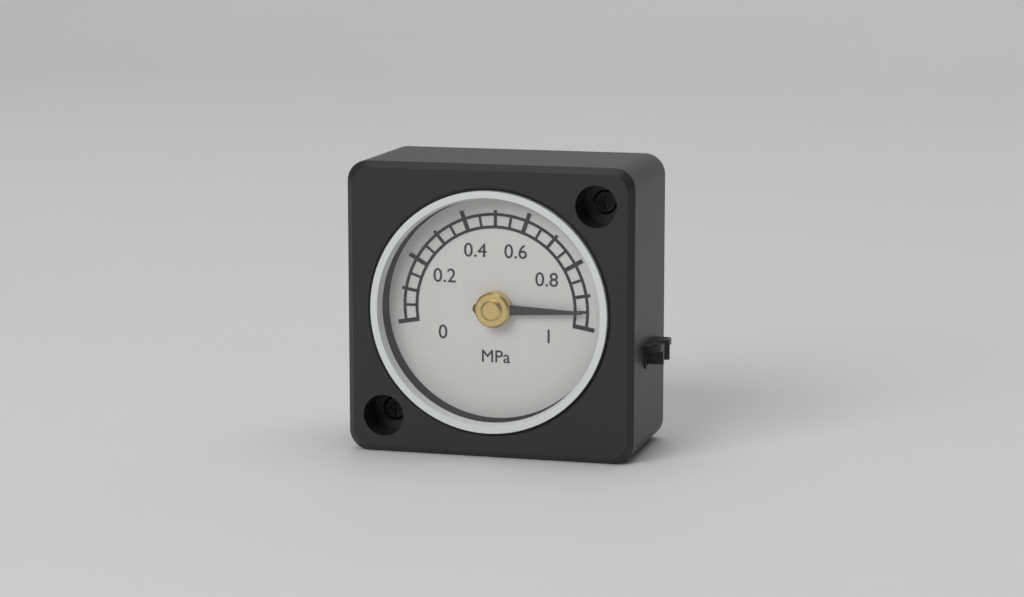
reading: 0.95 MPa
